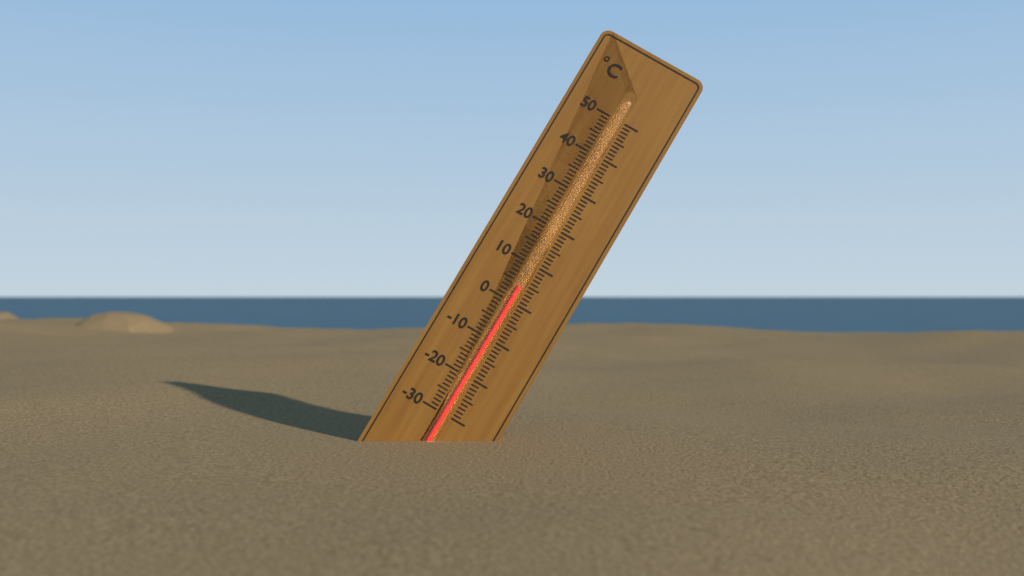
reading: 4 °C
